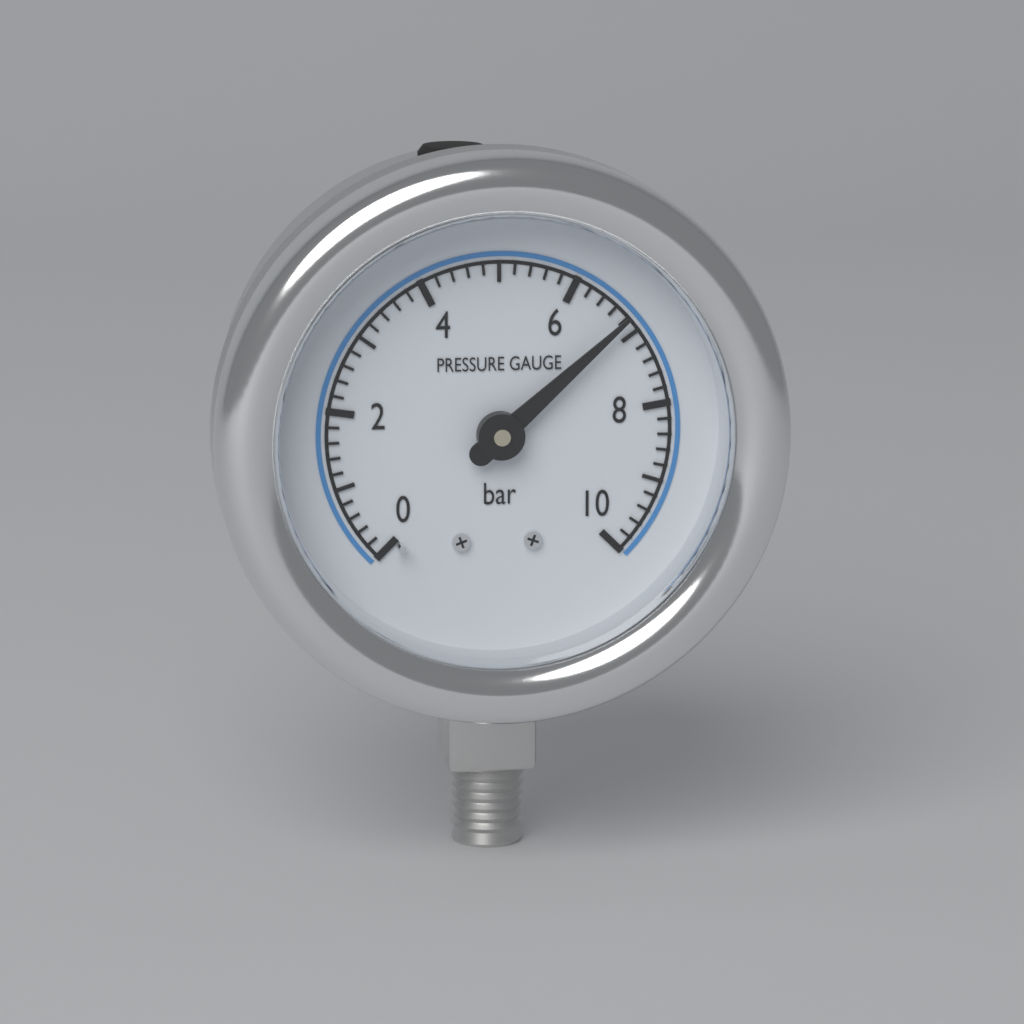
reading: 6.8 bar
